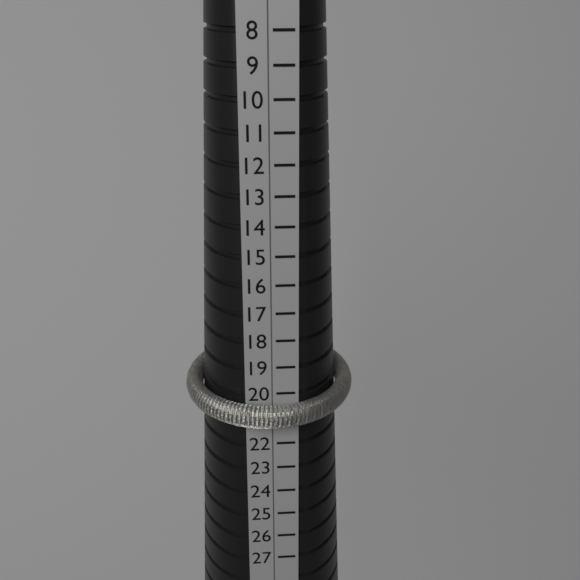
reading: 21 (no unit)
